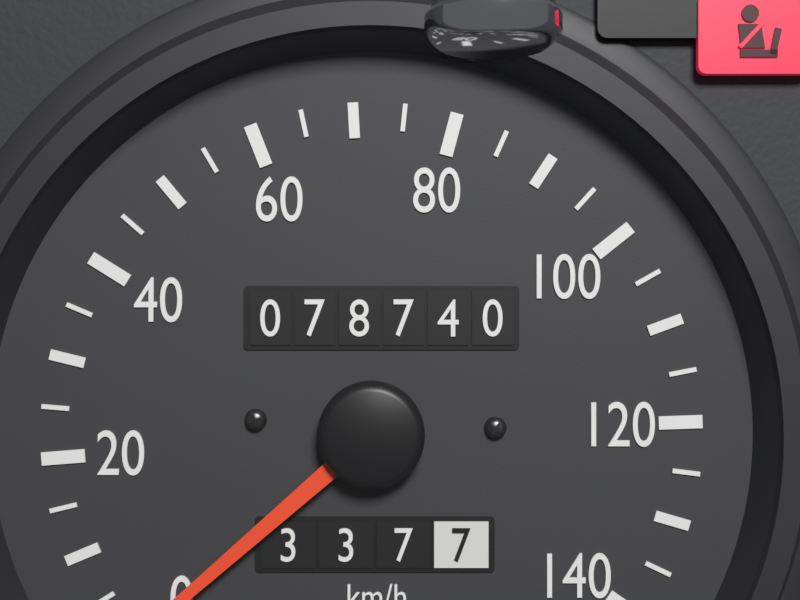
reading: 0 km/h
